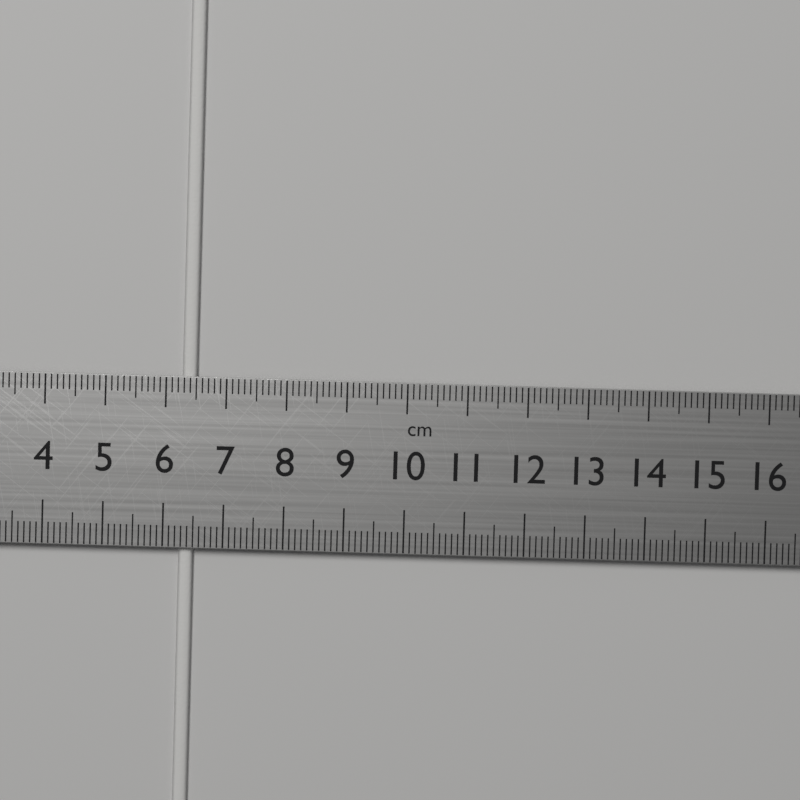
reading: 6.5 cm
